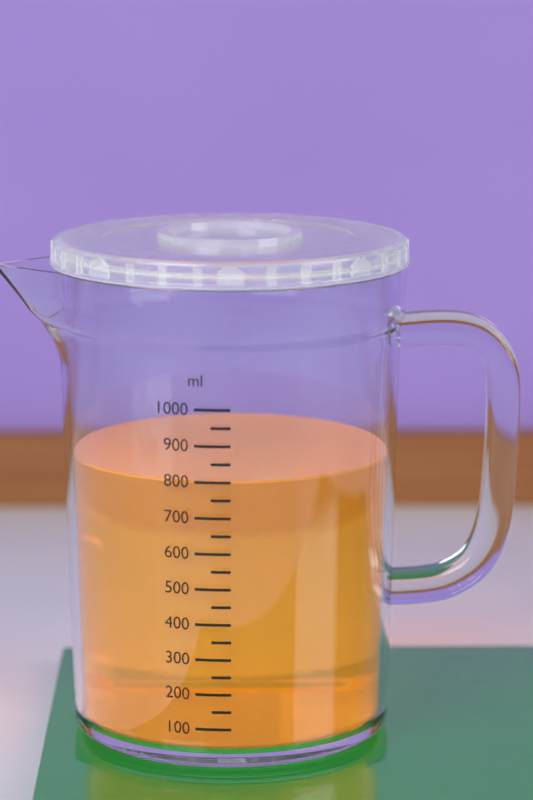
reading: 800 ml
